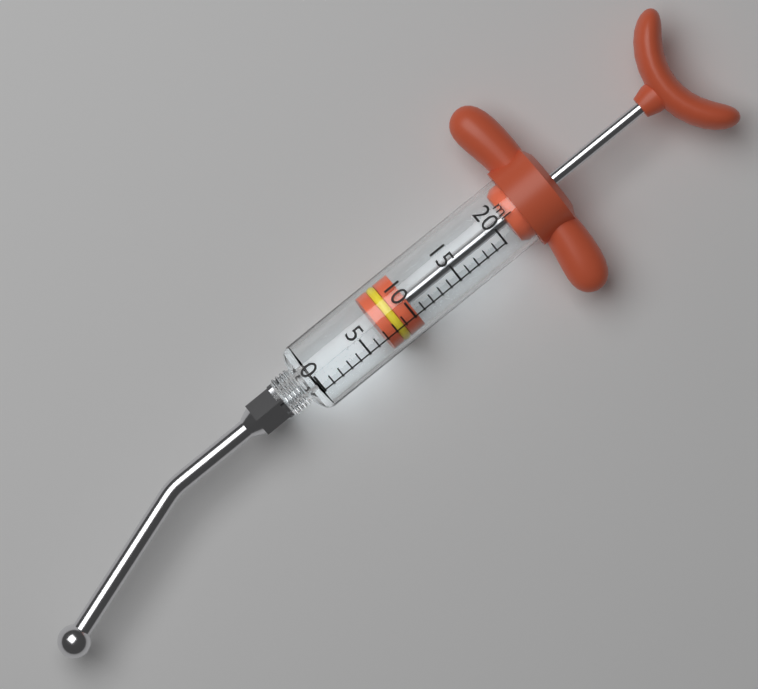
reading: 7 ml
